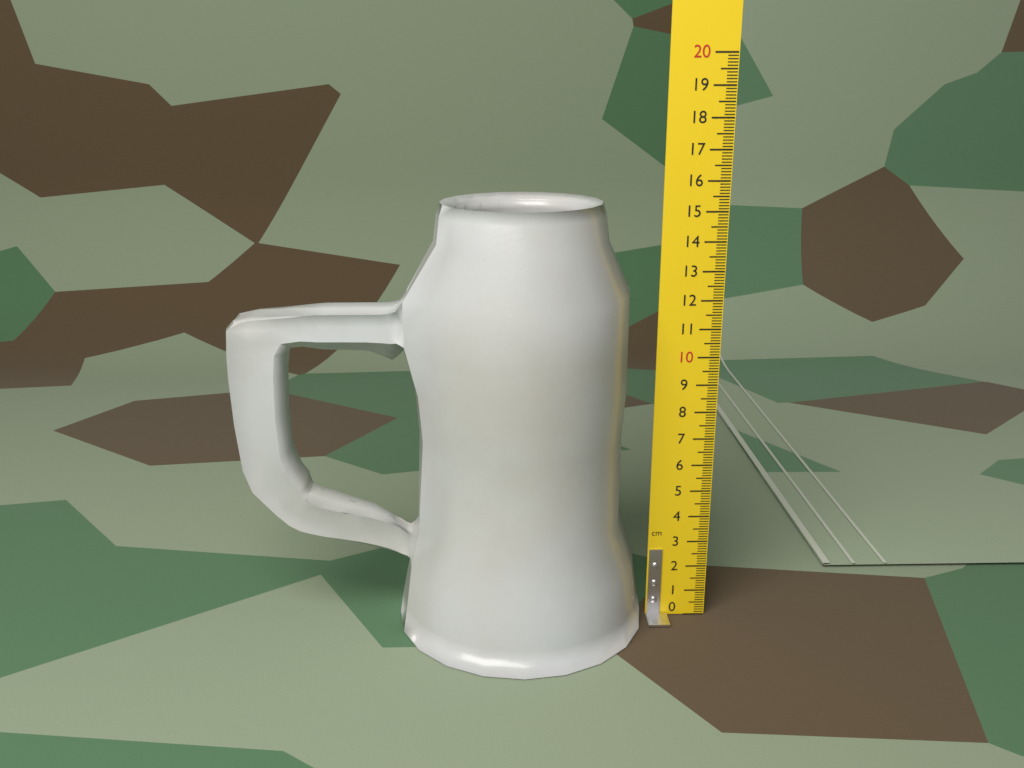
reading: 15.3 cm
